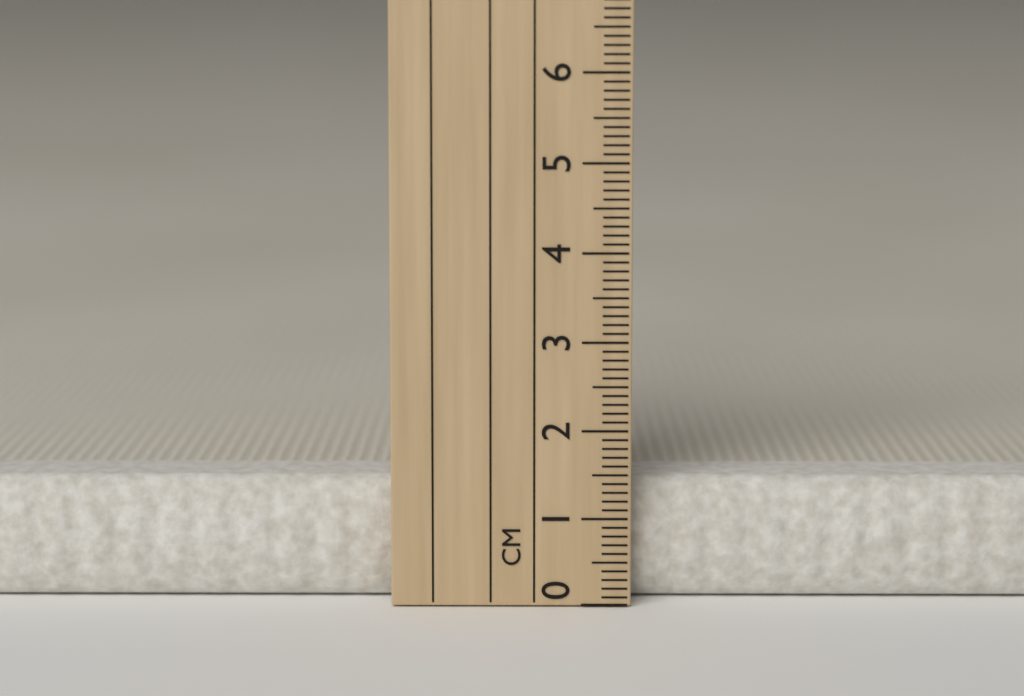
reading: 1.4 cm
